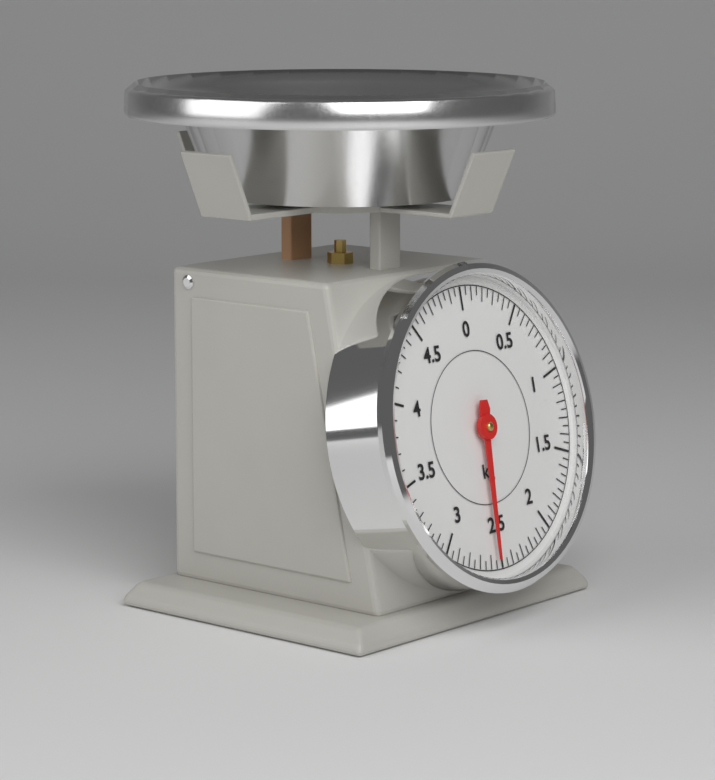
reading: 2.55 kg
